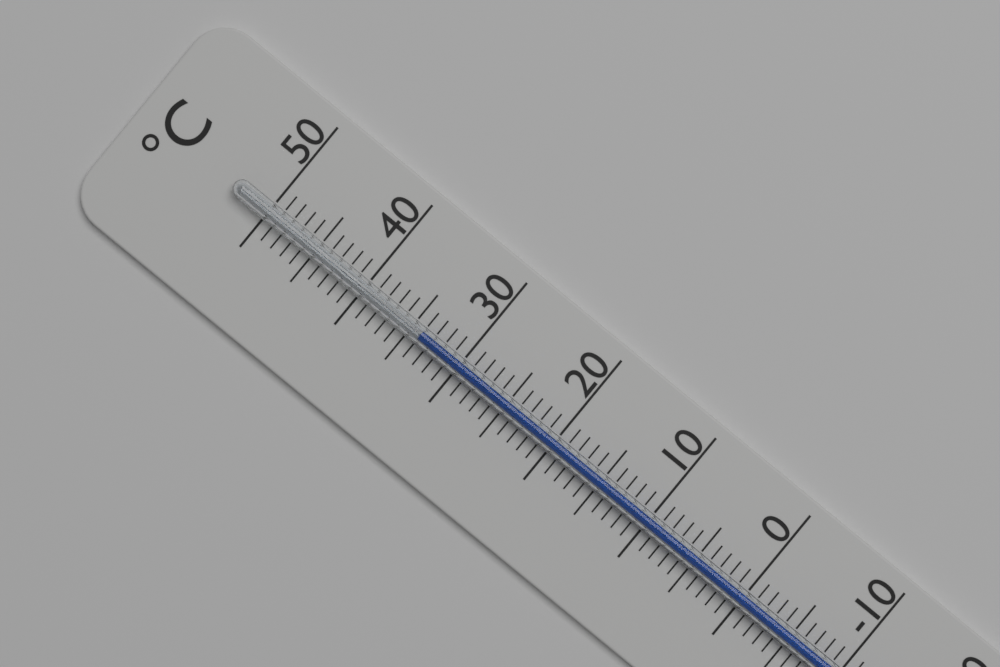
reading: 34 °C
